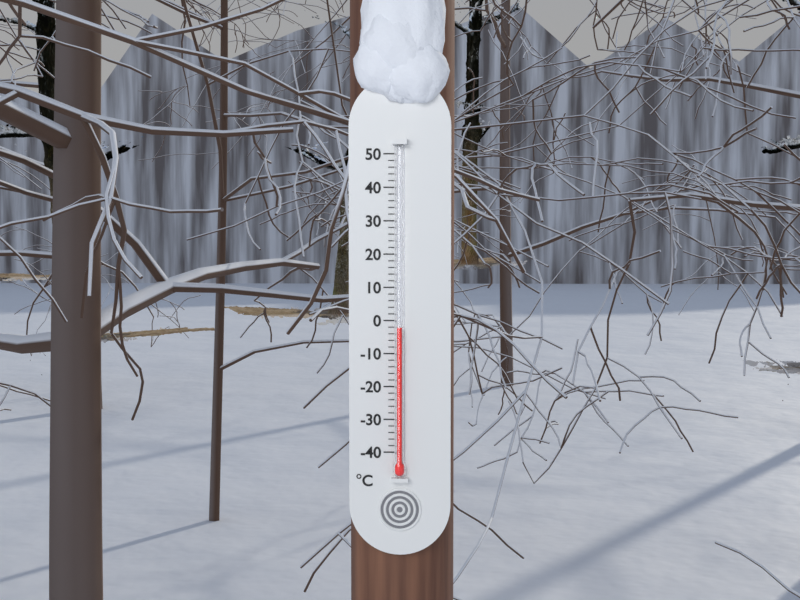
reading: -2 °C
